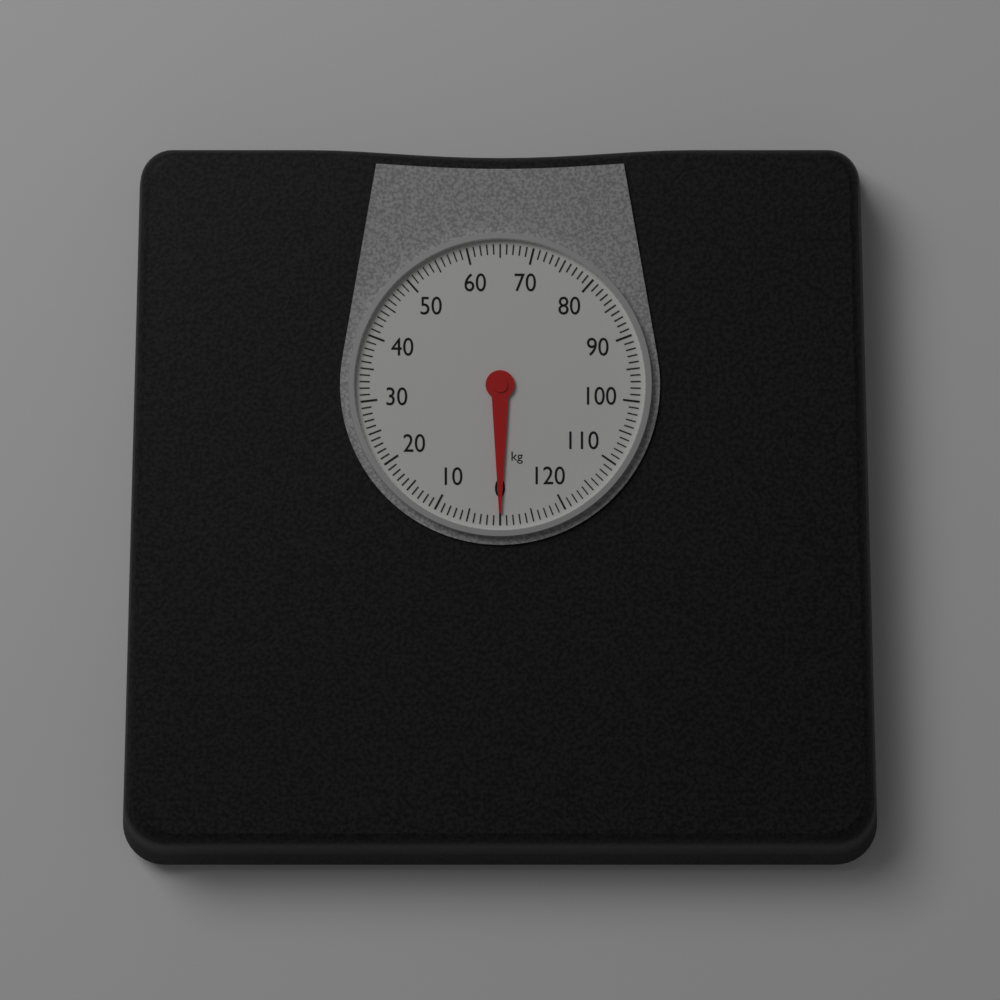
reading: 0 kg
